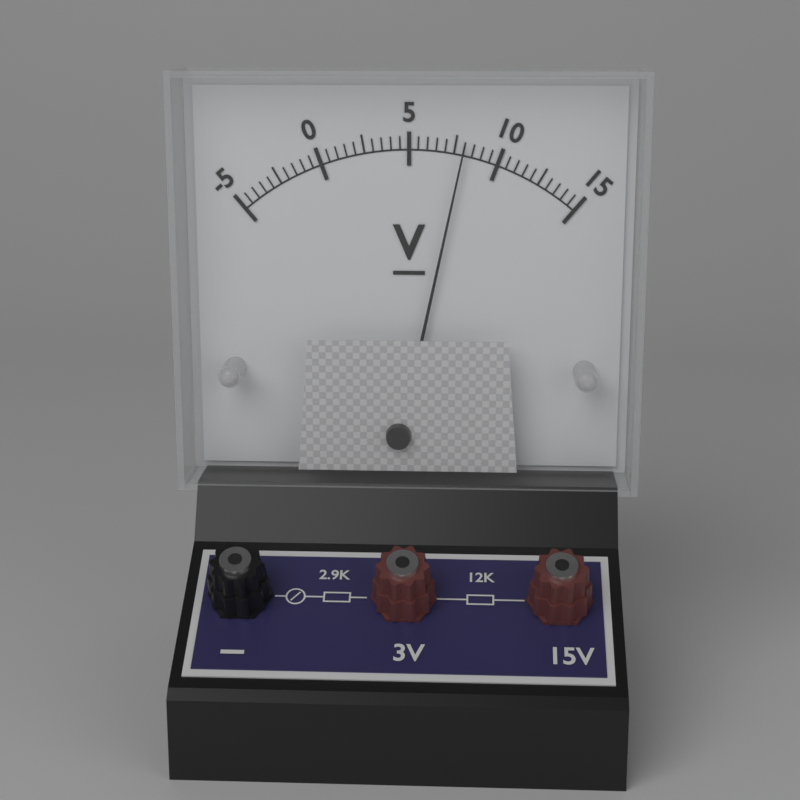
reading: 8.0 V
